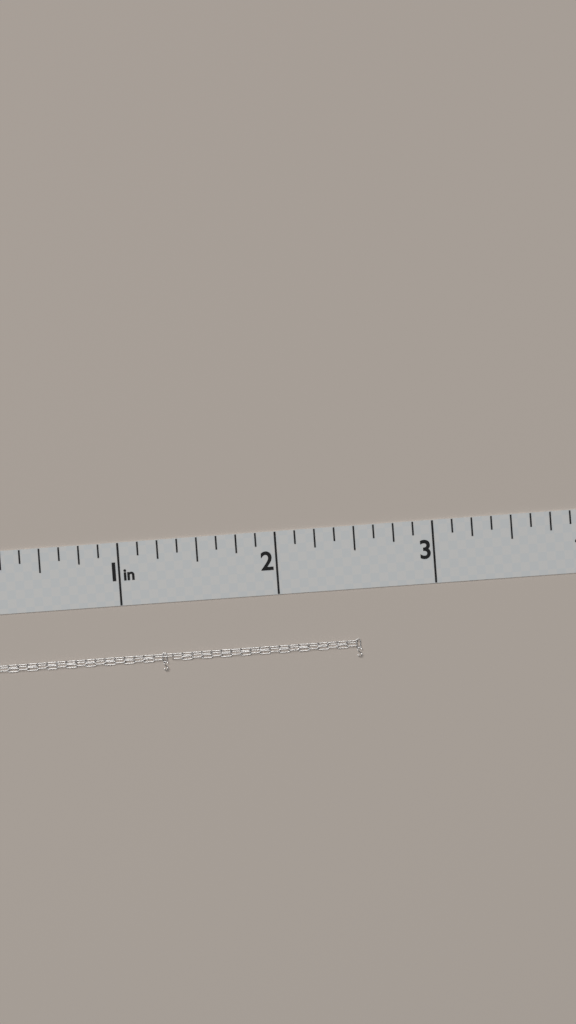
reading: 2.500 in
